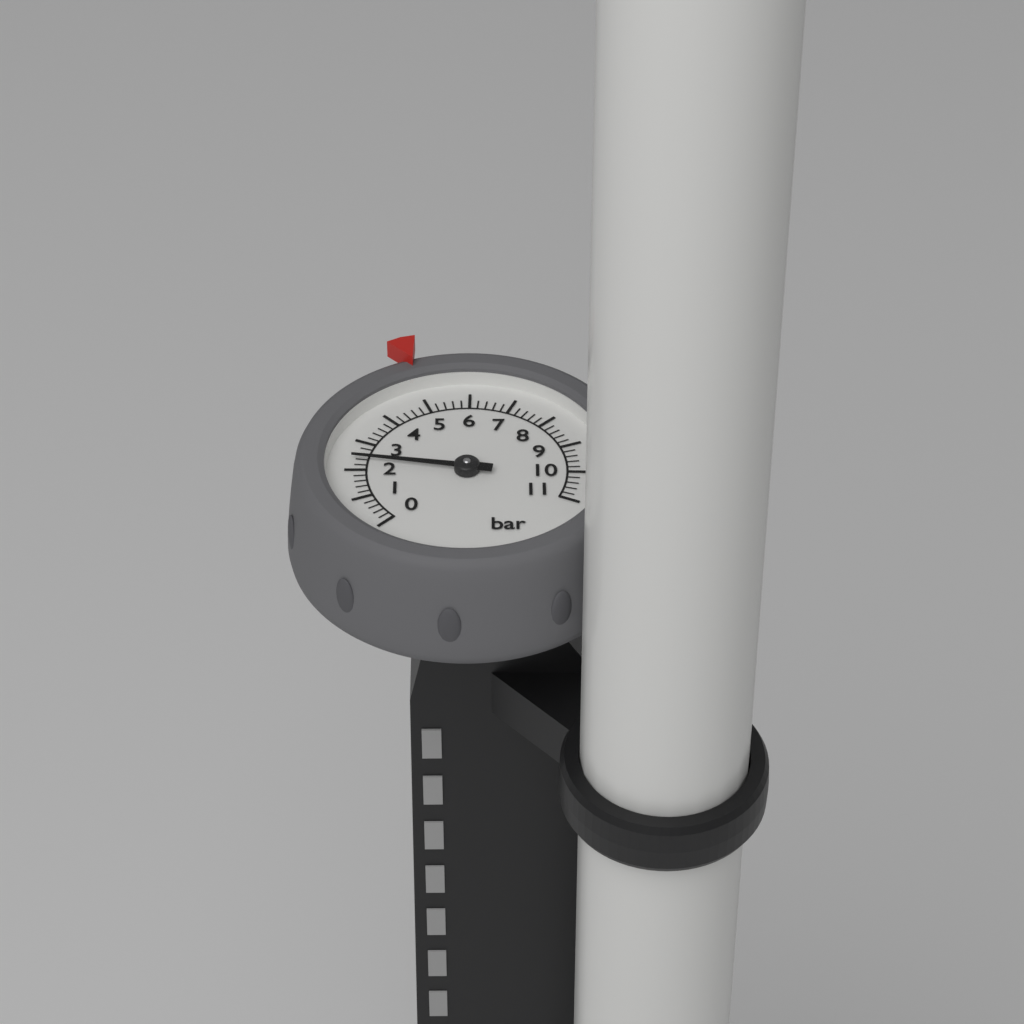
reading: 2.4 bar
